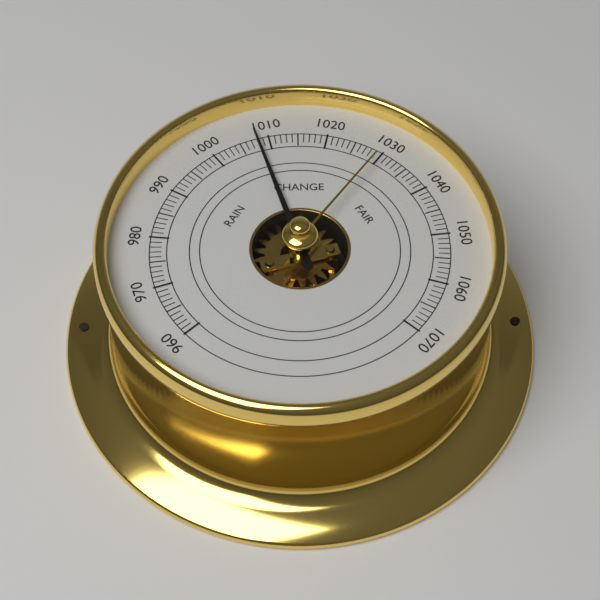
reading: 1008 (no unit)
